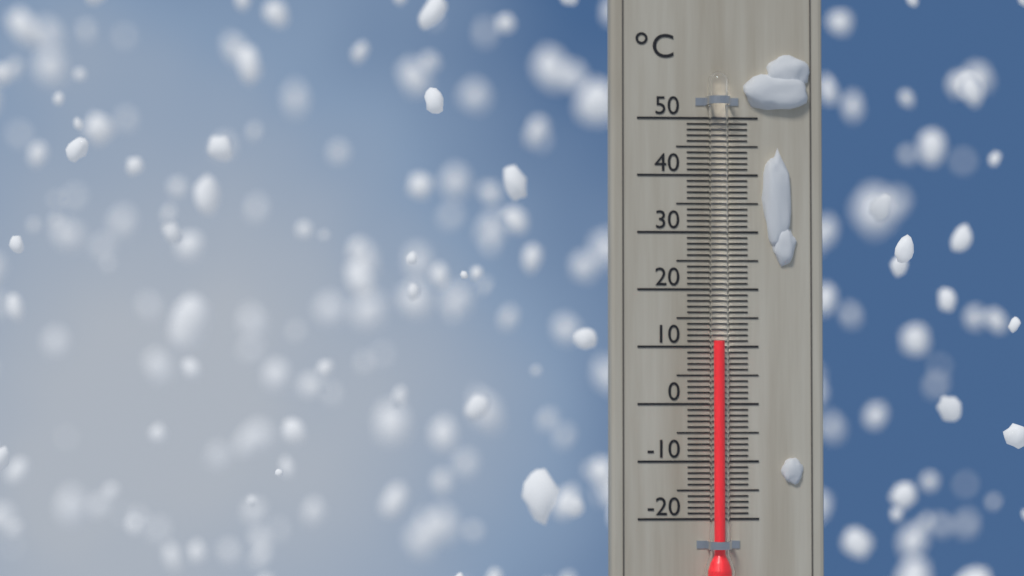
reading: 11 °C
